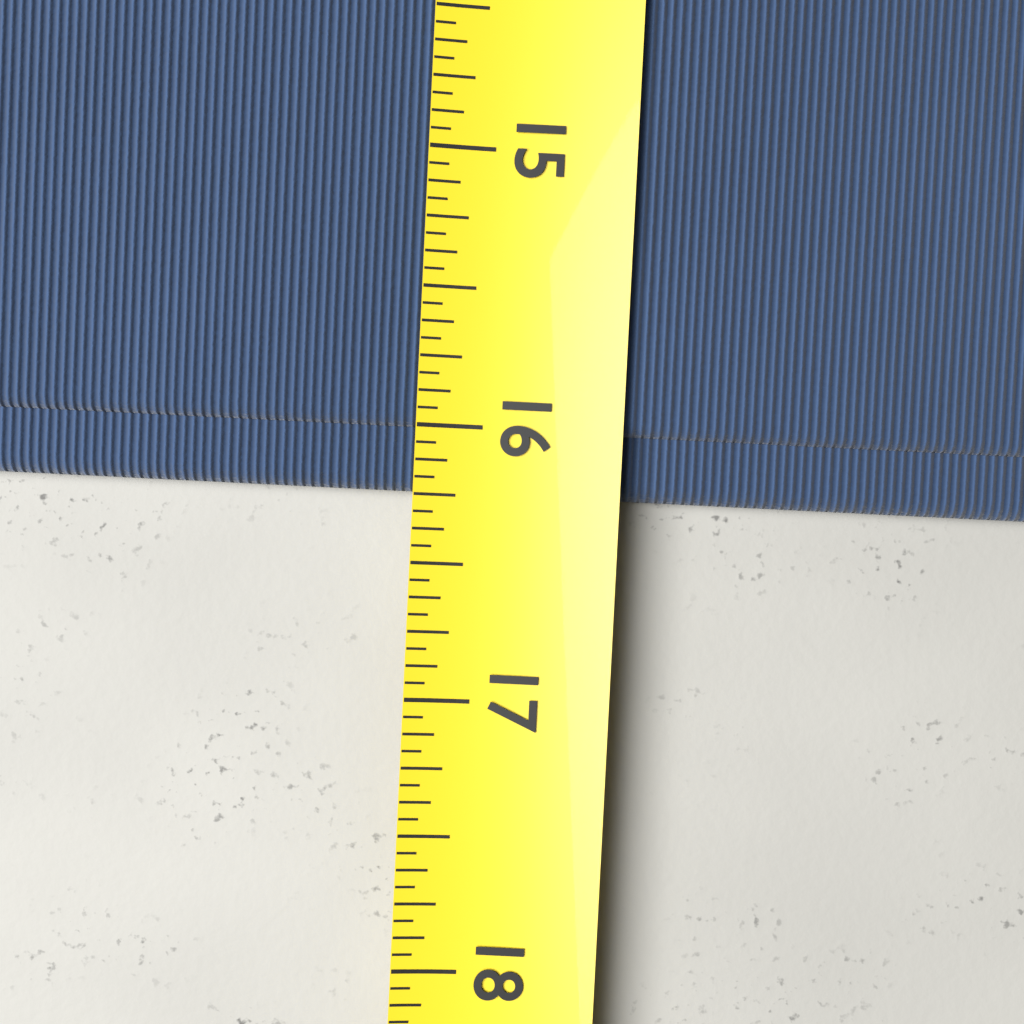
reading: 16.2500 (no unit)
